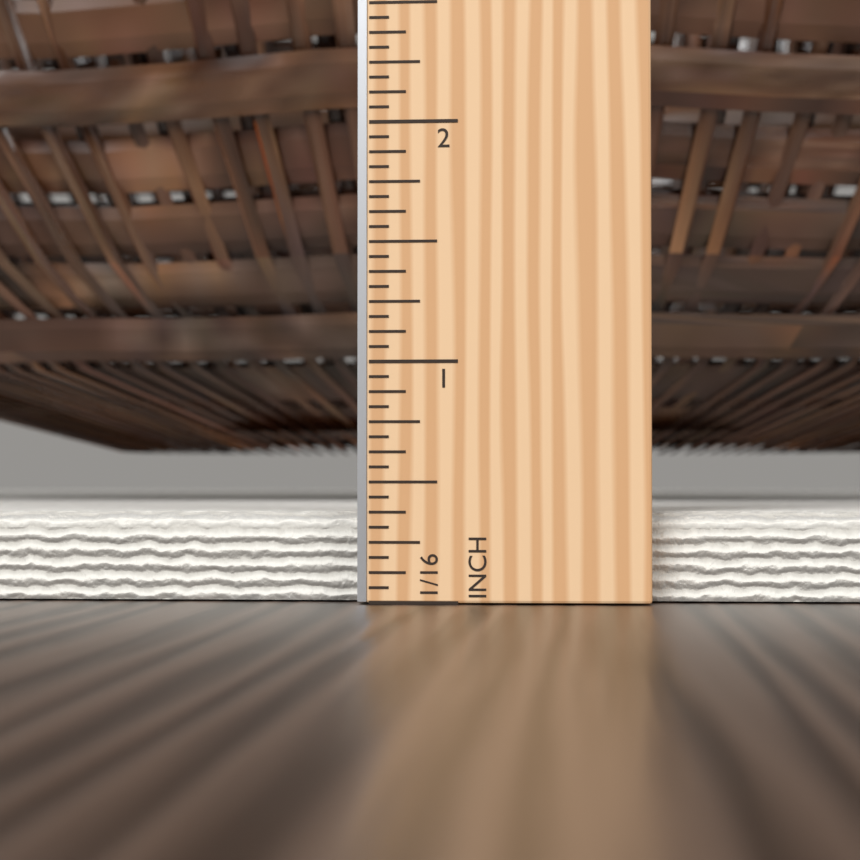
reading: 0.3750 in
